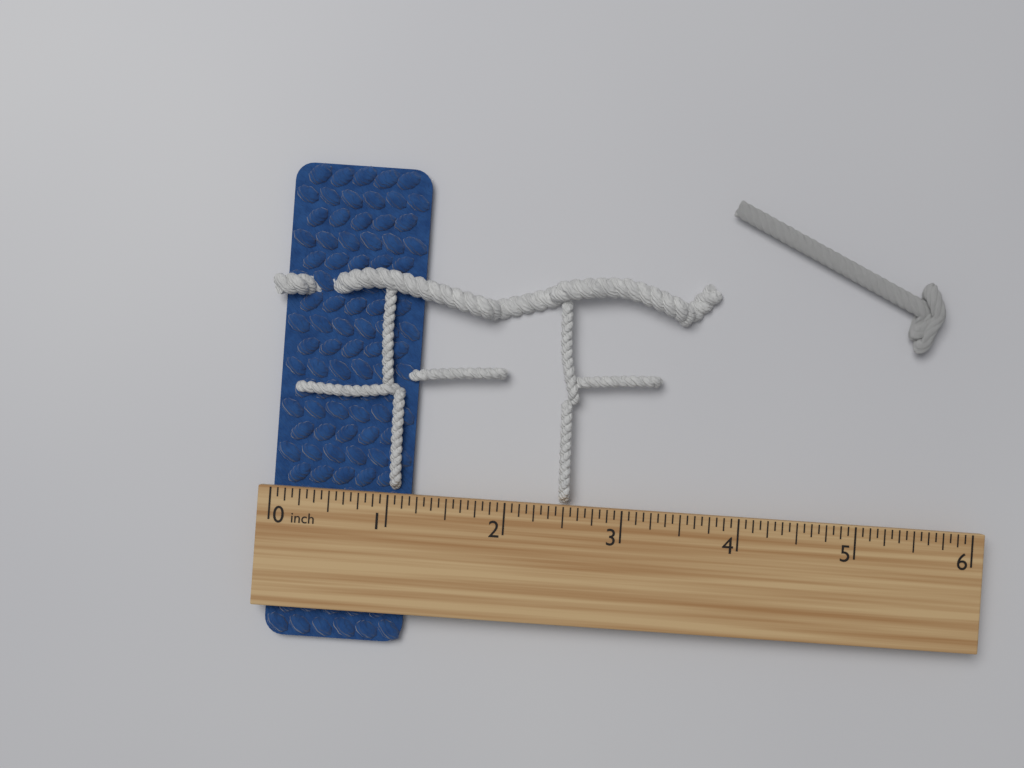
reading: 1.1875 inch
